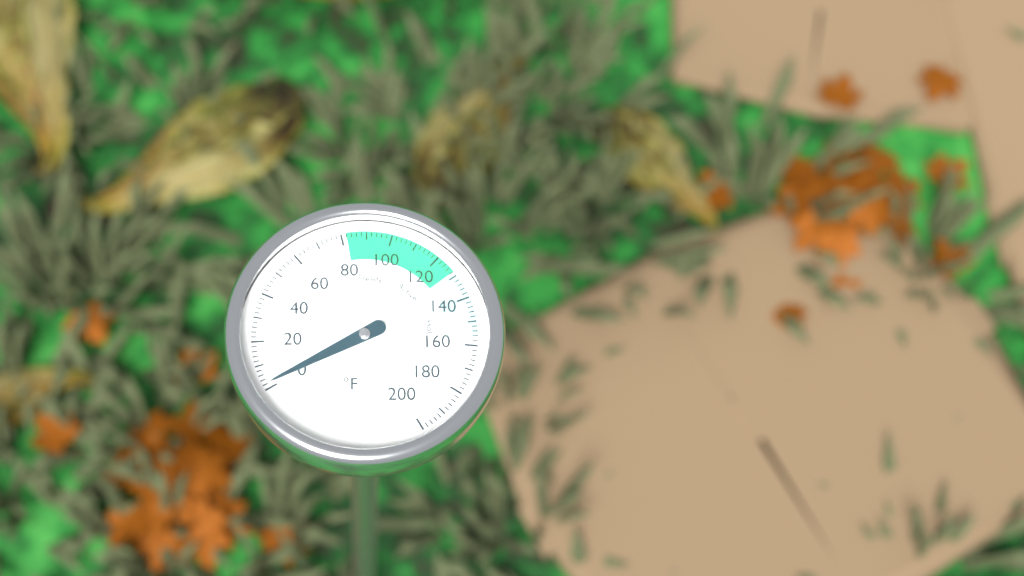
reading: 2 °F
